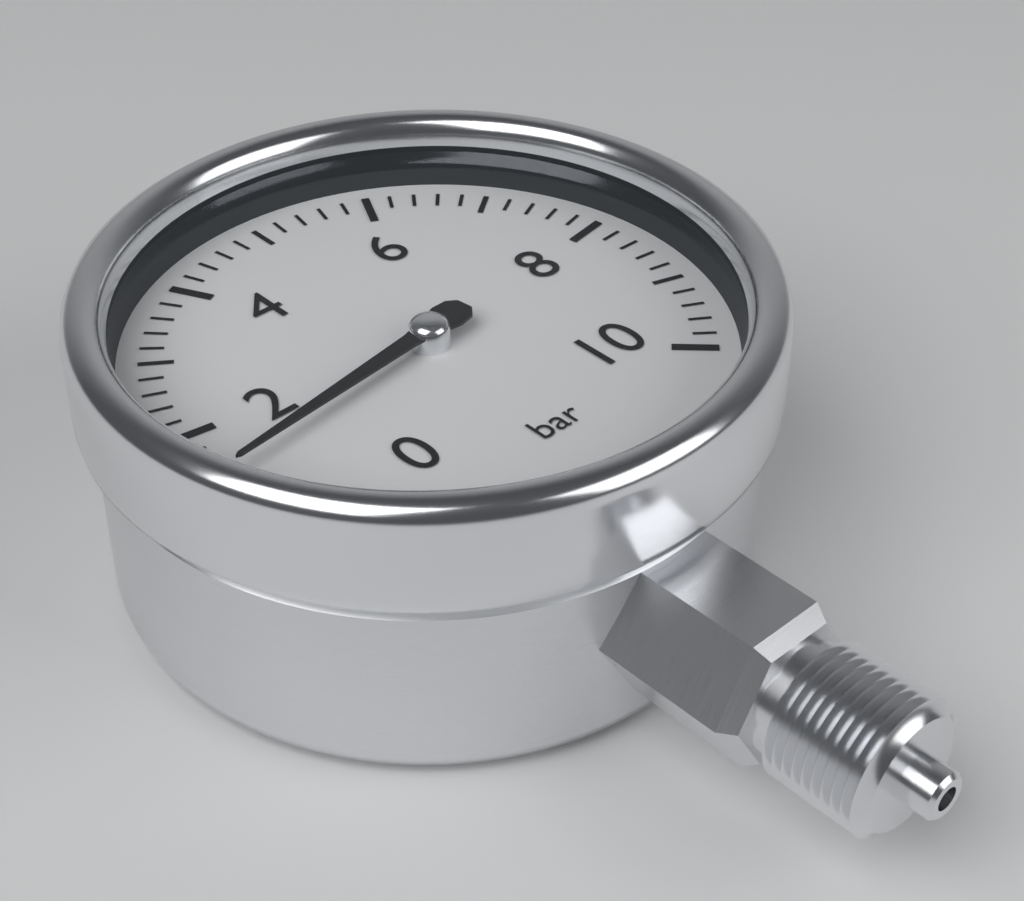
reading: 1.4 bar
